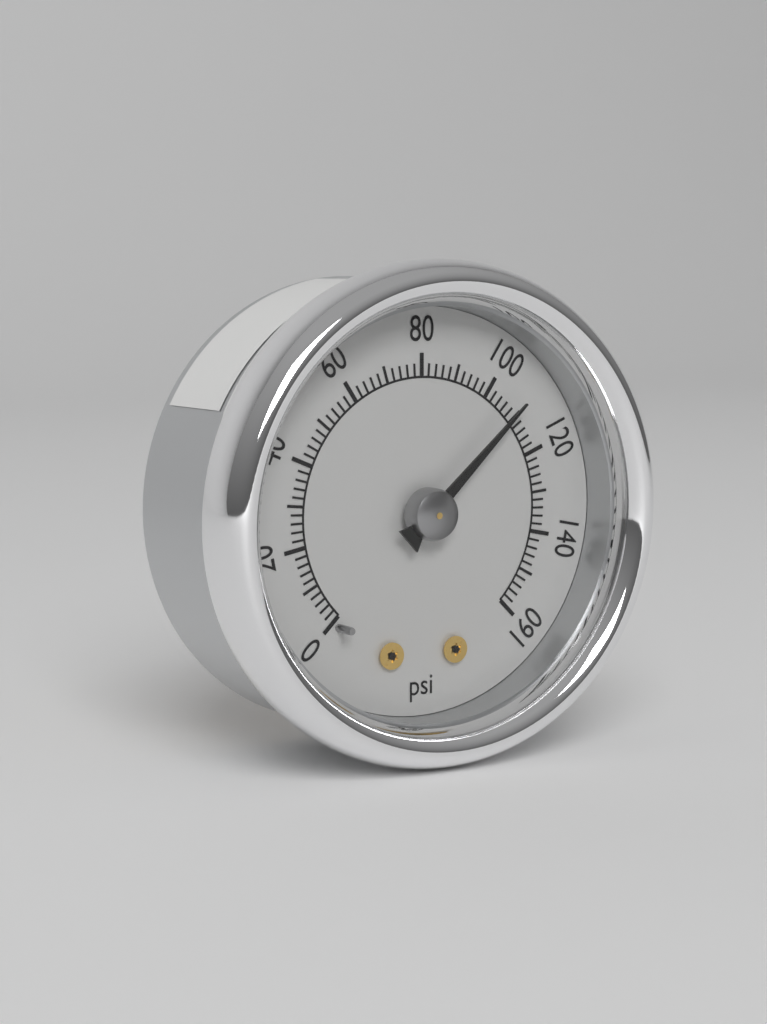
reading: 108 psi
